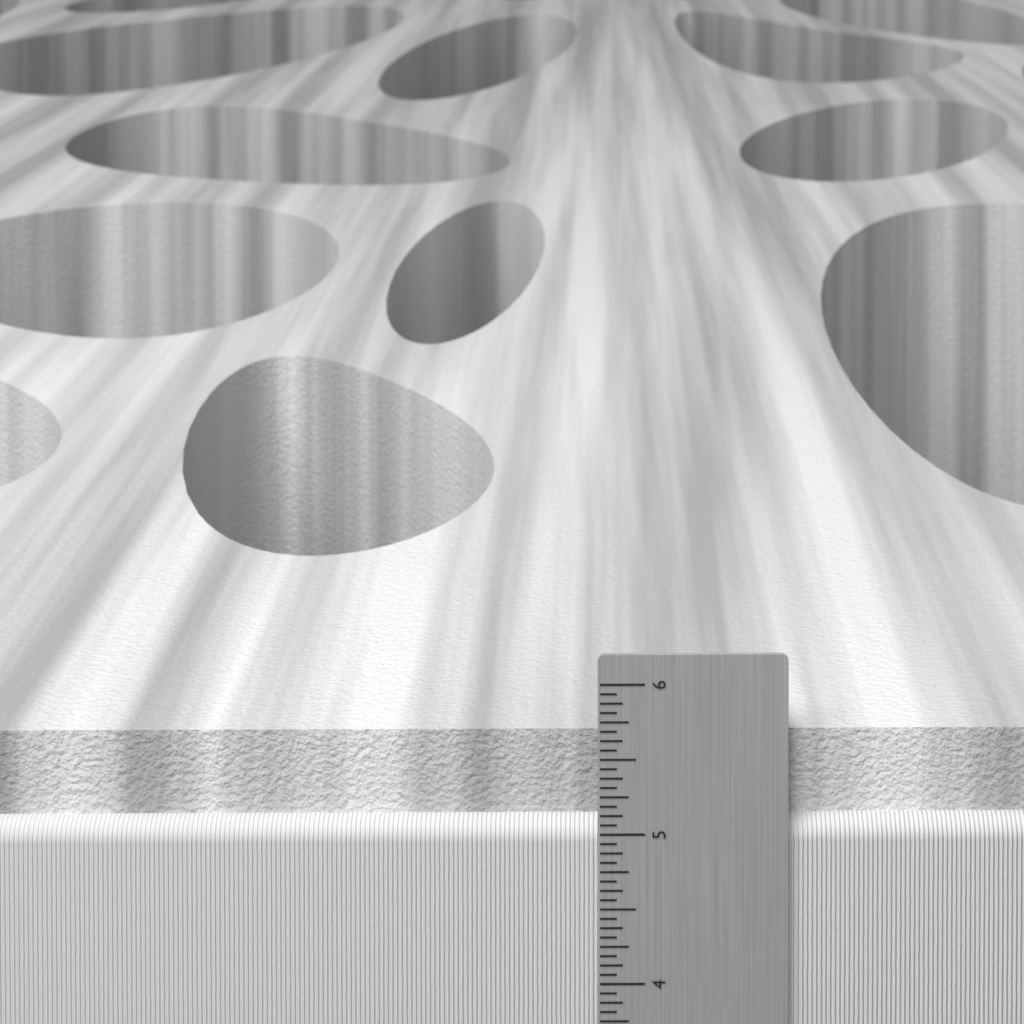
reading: 5.6250 in
